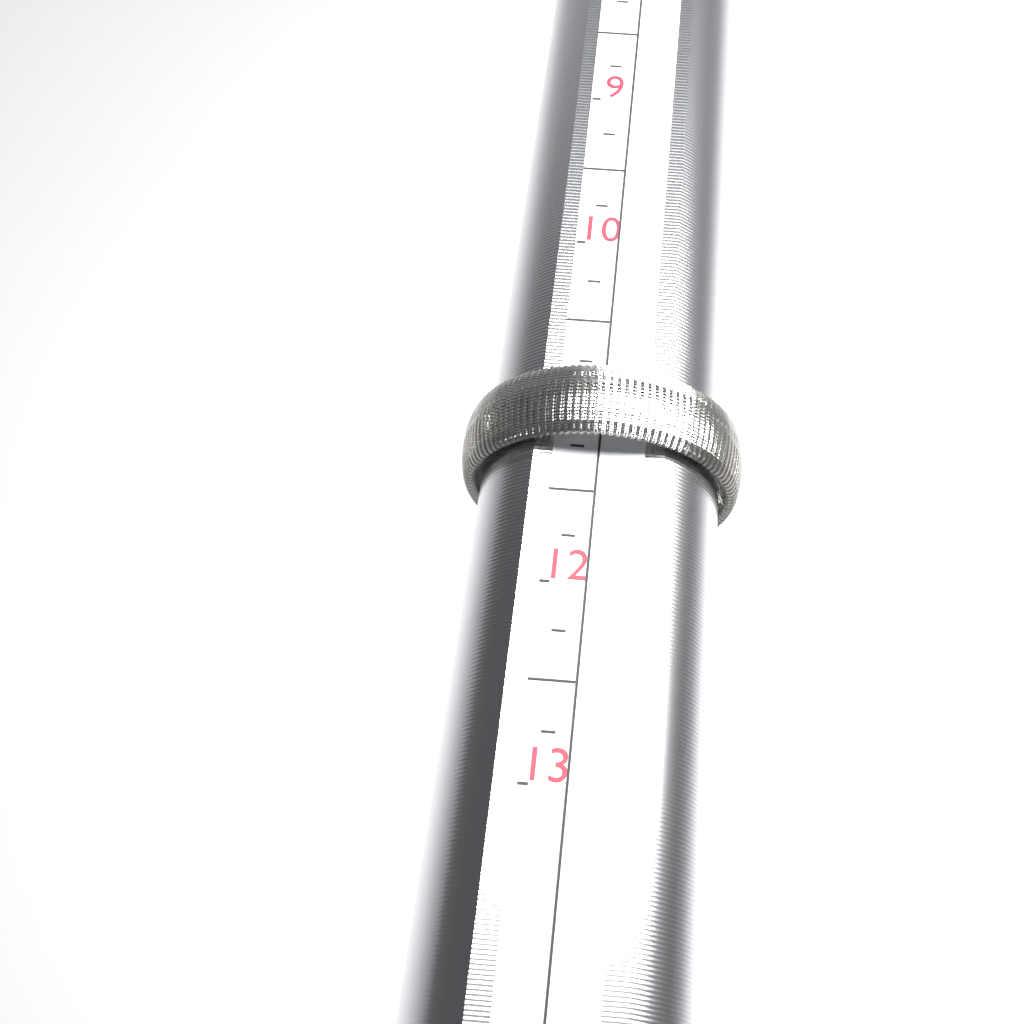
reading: 11.25 (no unit)
